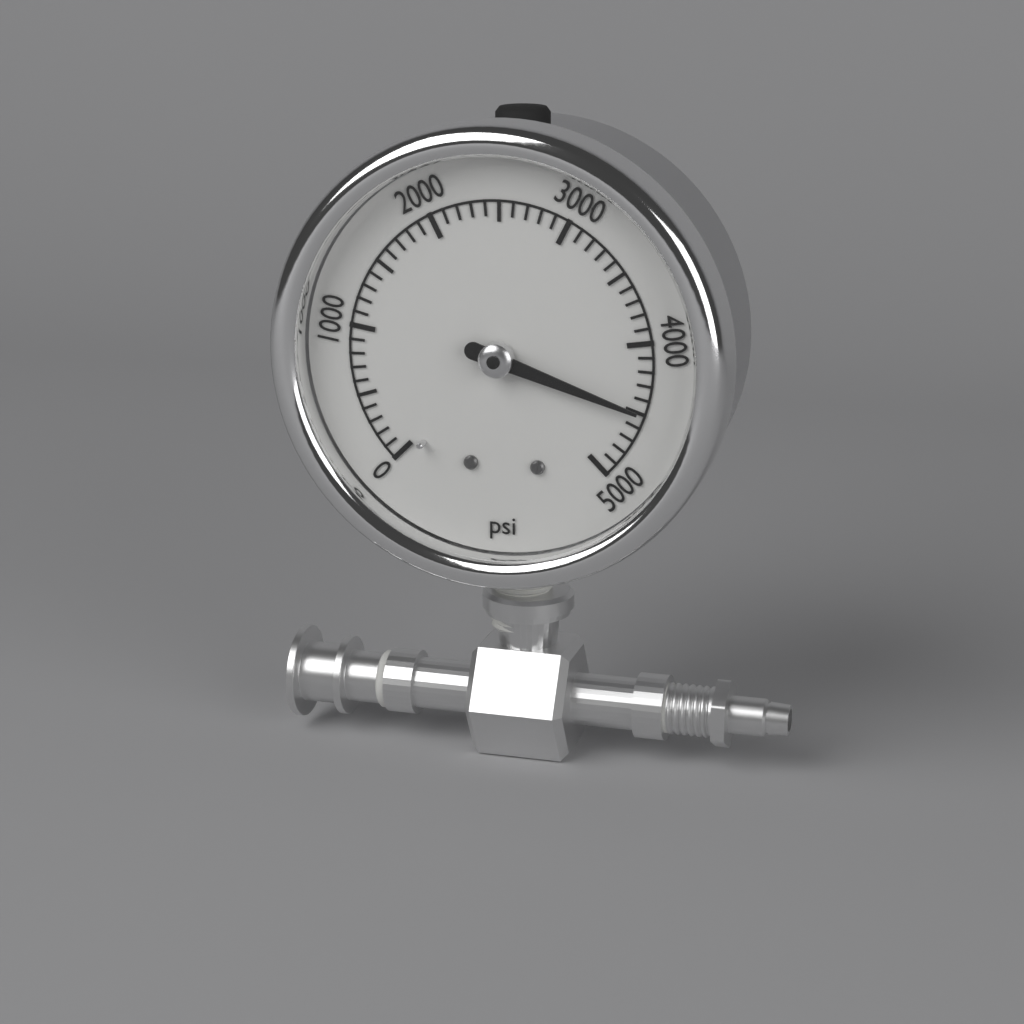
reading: 4500 psi
